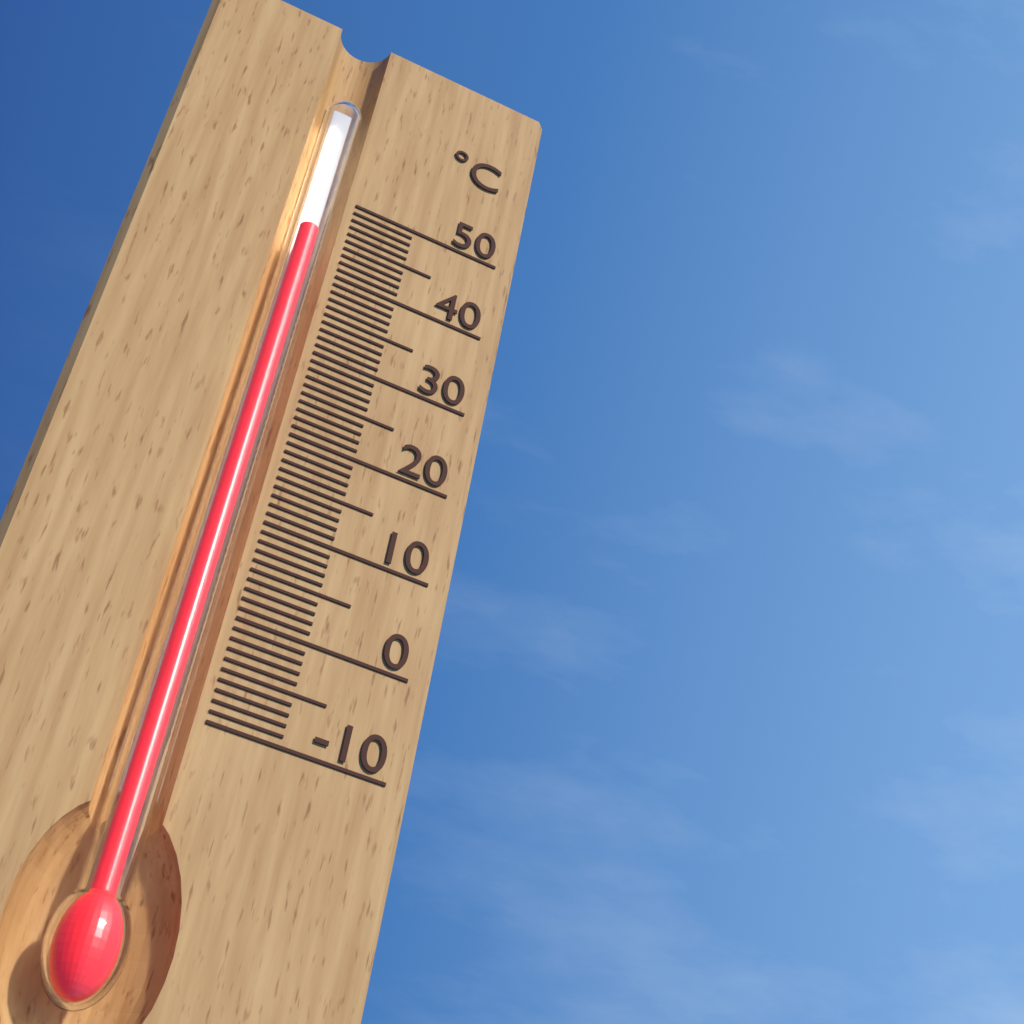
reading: 44 °C
